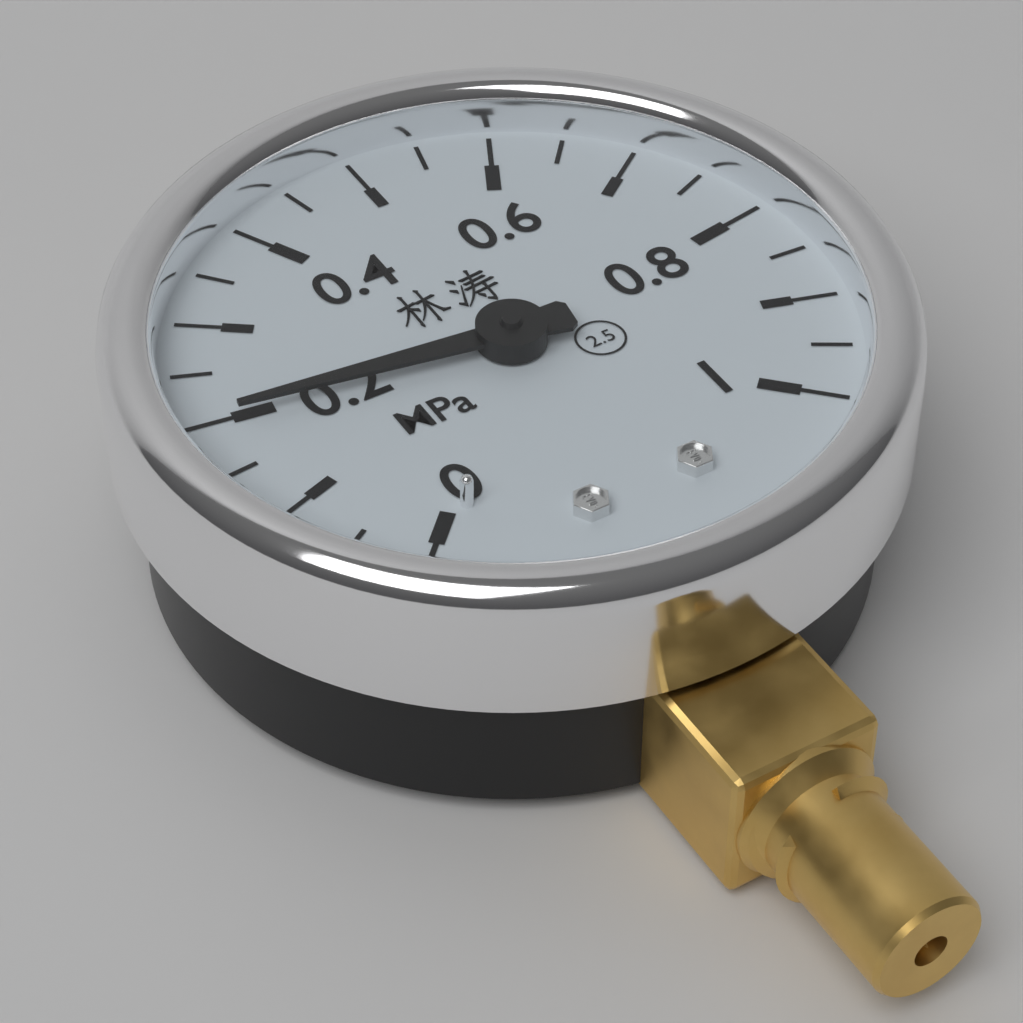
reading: 0.20 MPa
